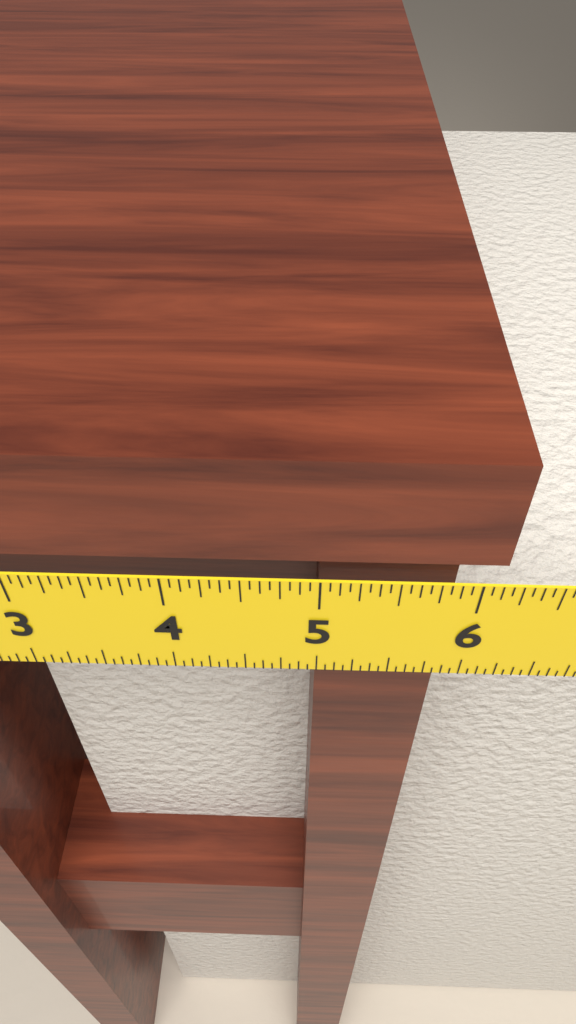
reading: 6.1250 in
